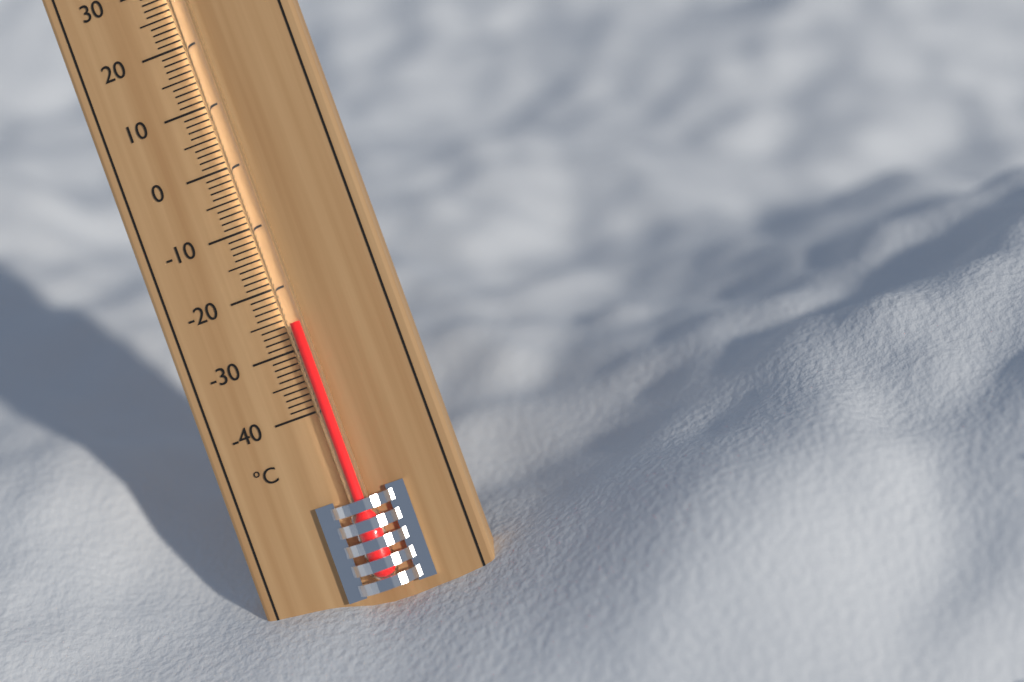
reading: -26 °C
